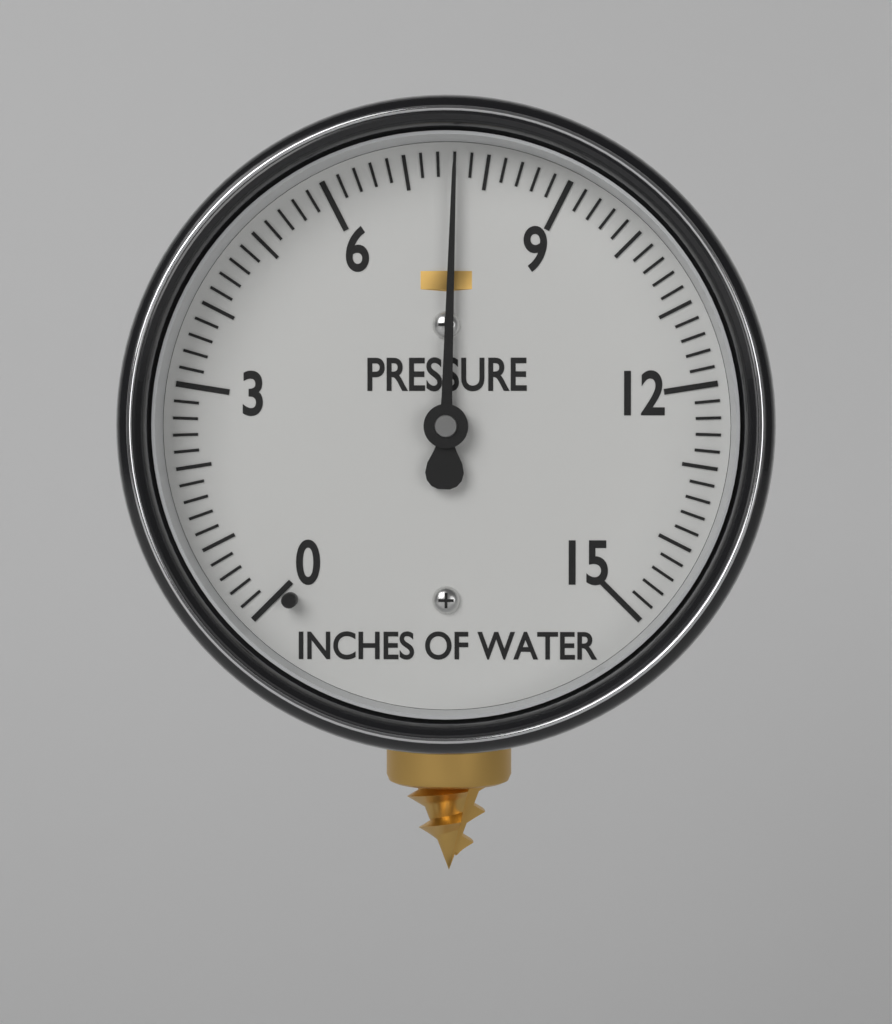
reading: 7.6 inches of water
